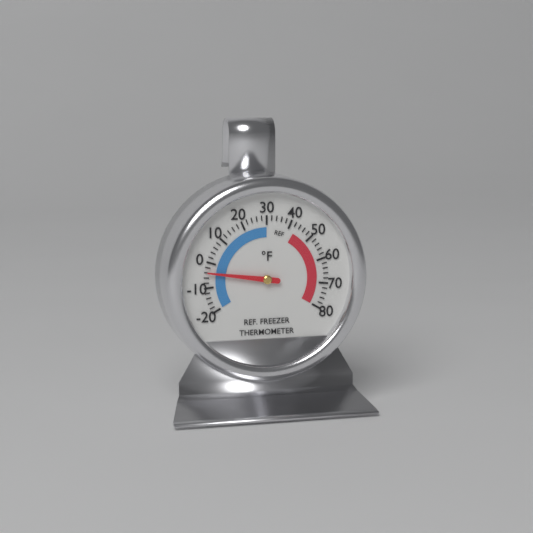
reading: -4 °F
